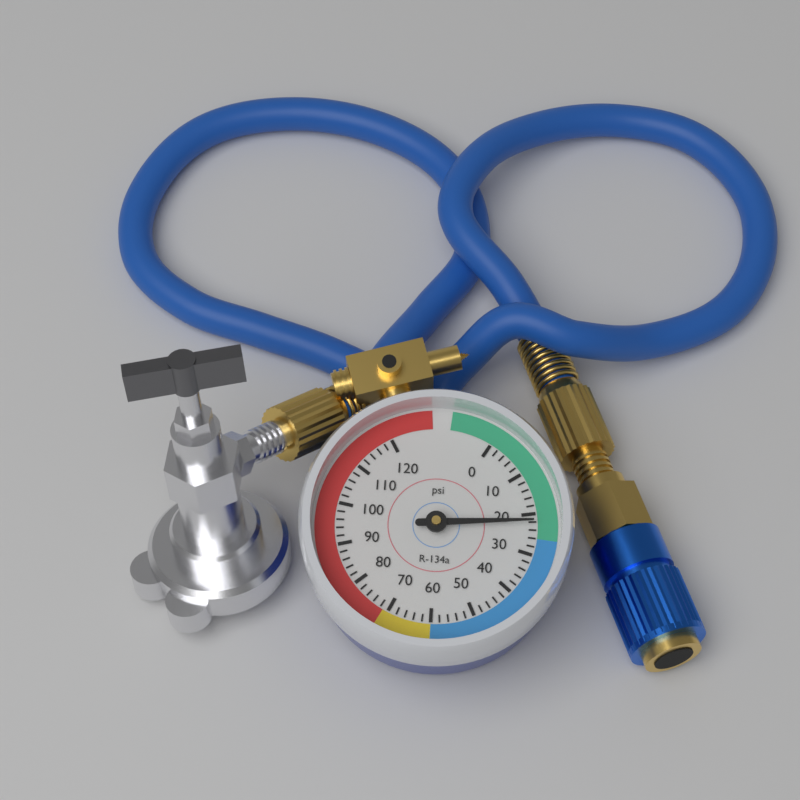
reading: 22 psi
